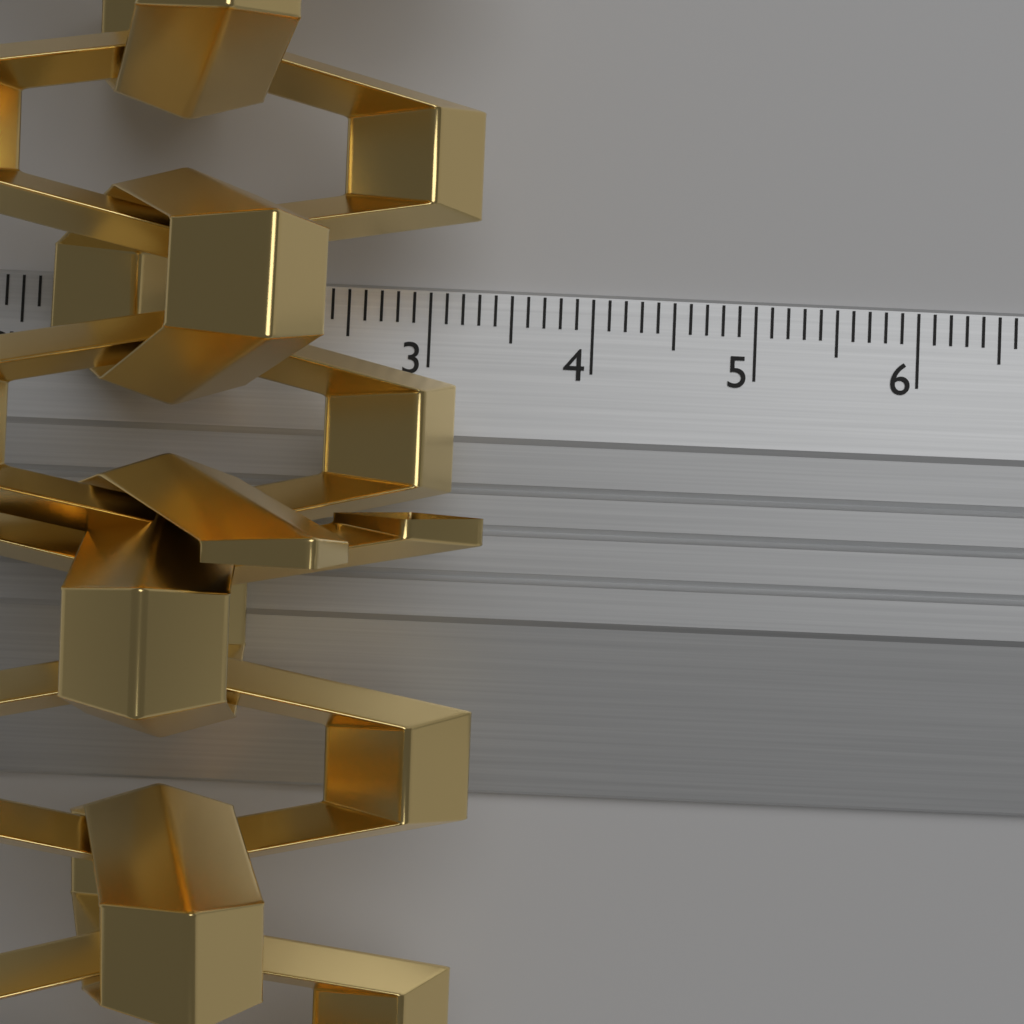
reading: 3.4 cm
